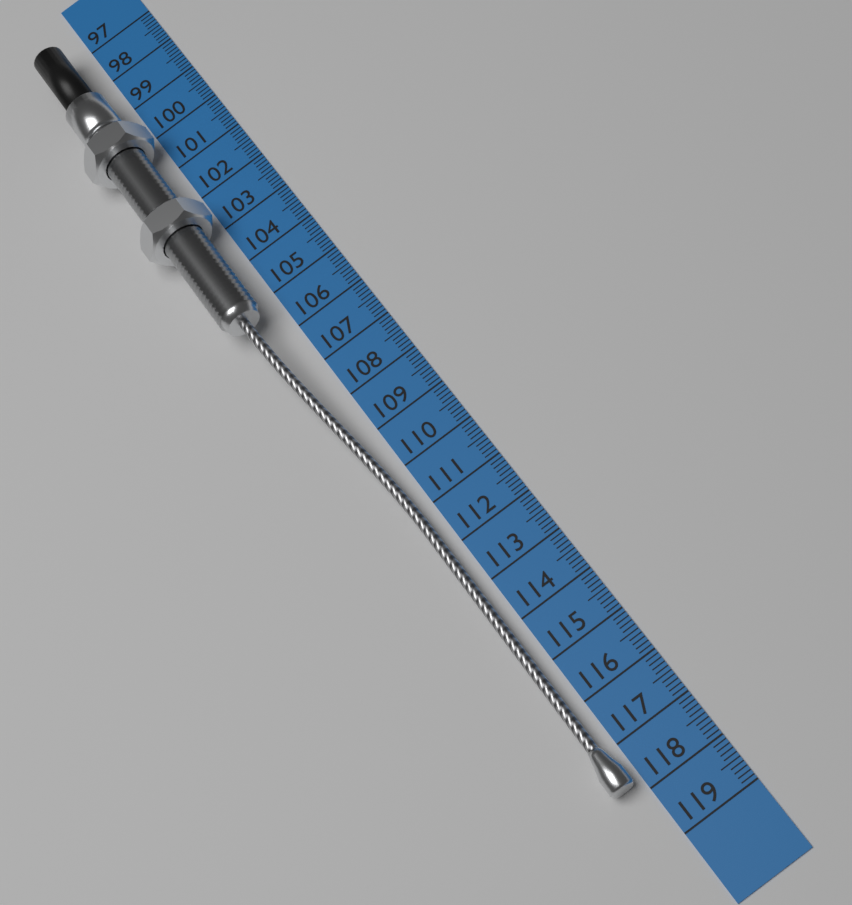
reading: 117.8 cm
